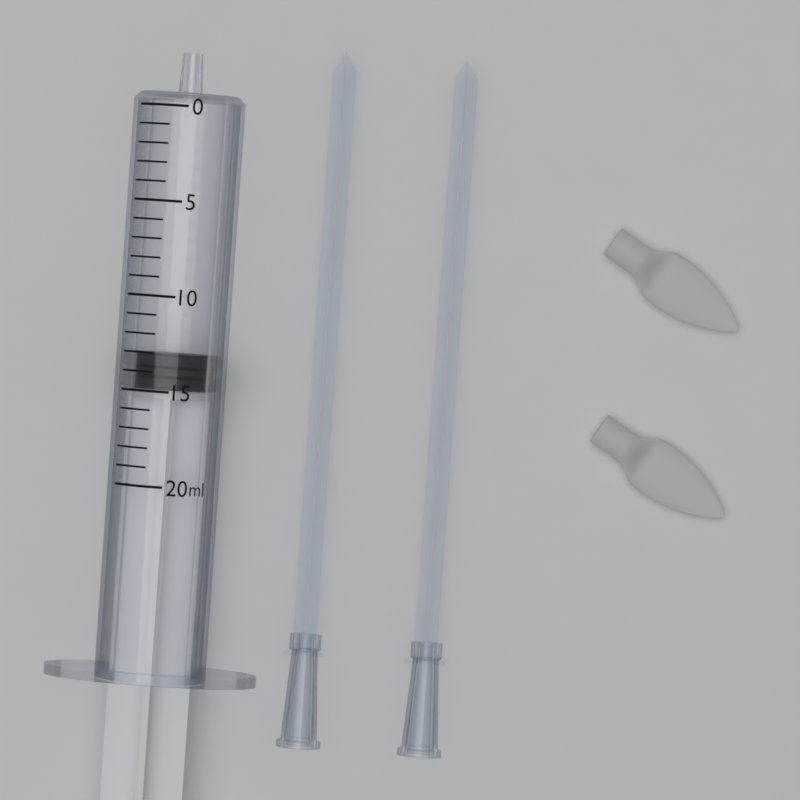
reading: 13 ml
